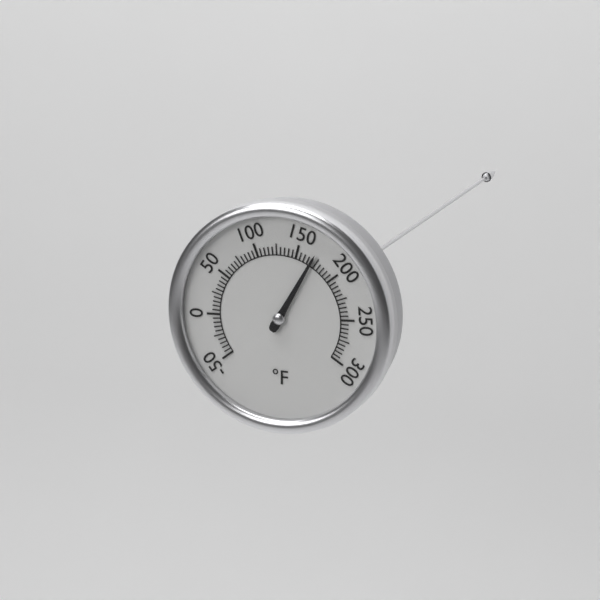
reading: 170 °F
